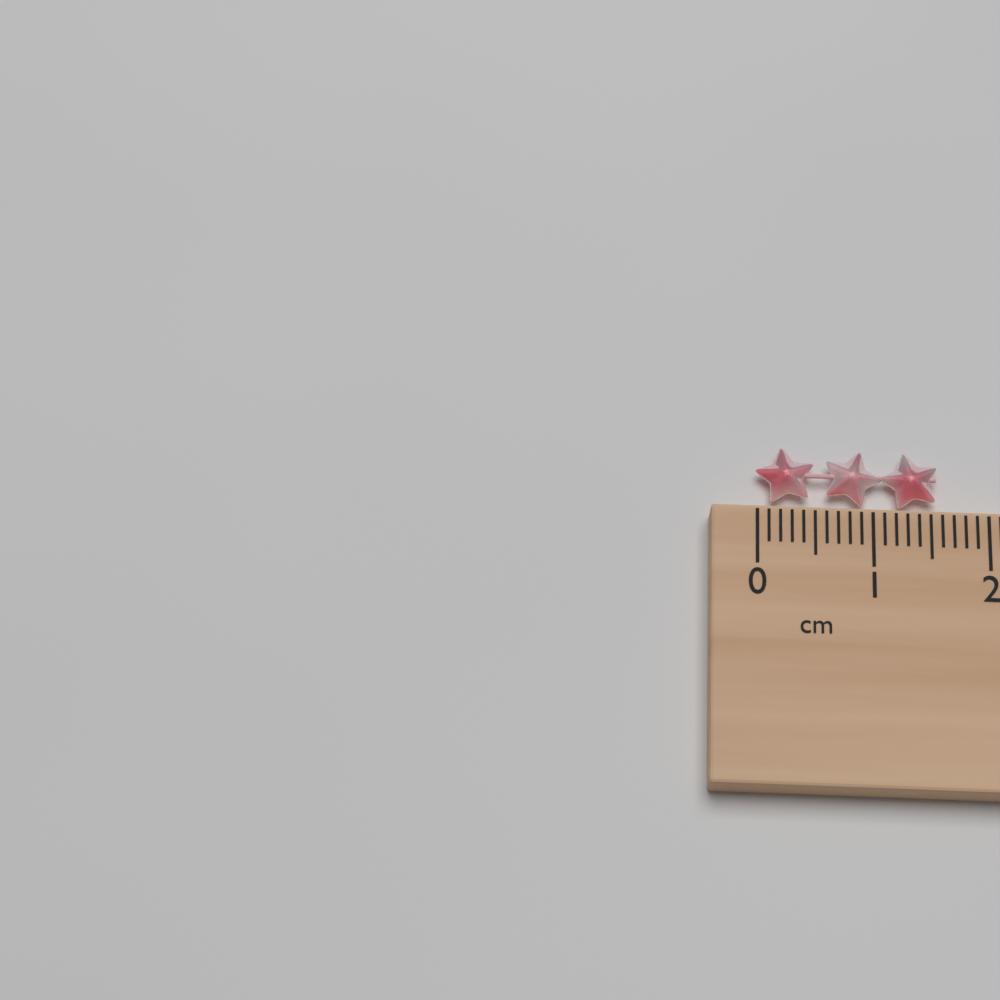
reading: 1.6 cm
